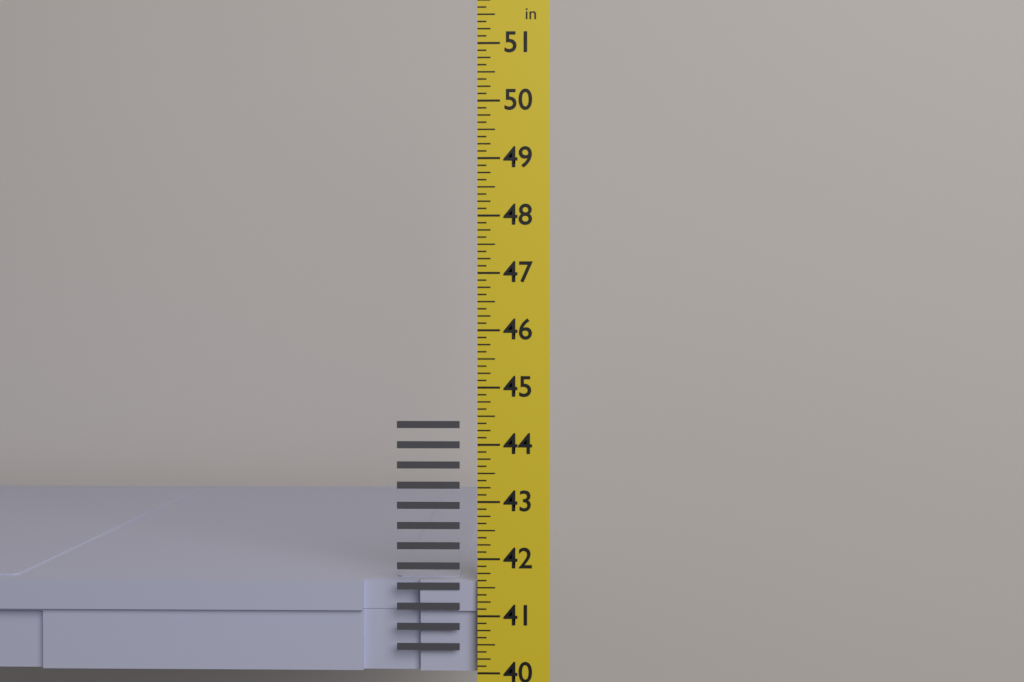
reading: 41.625 in
